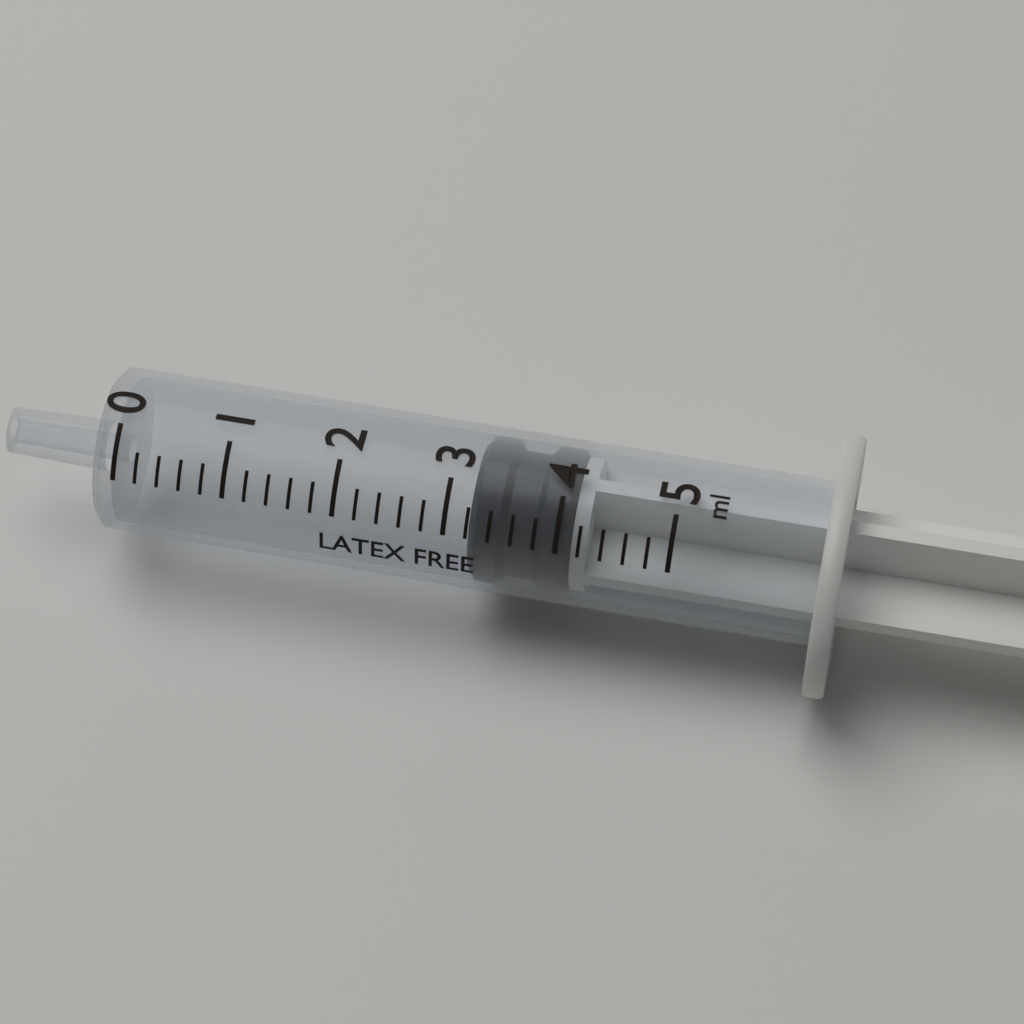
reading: 3.2 ml
